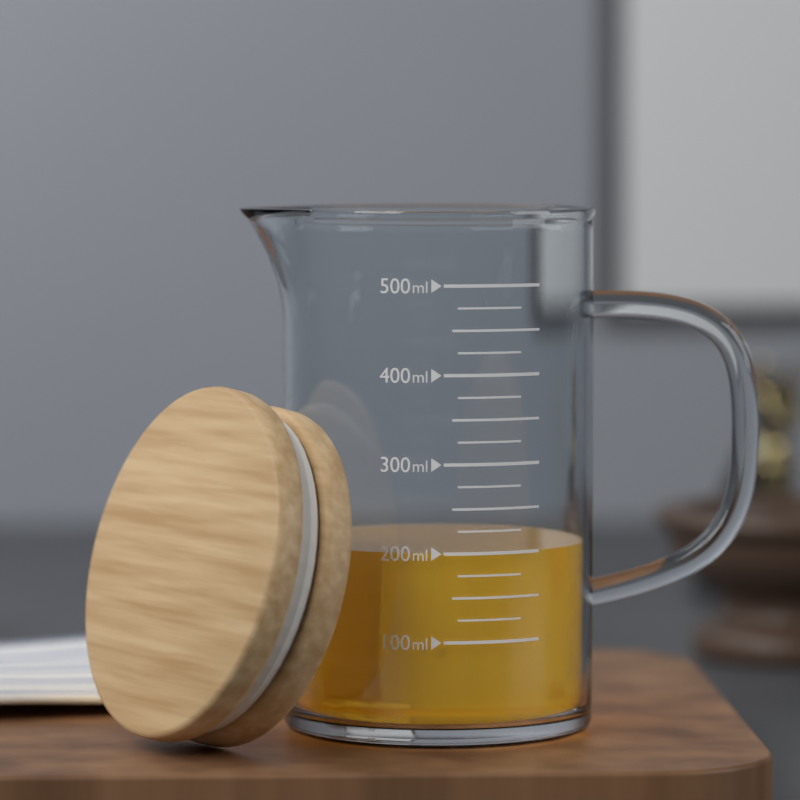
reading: 200 ml
